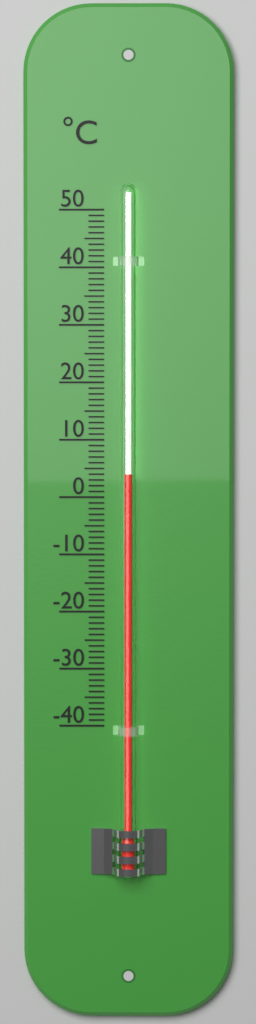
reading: 4 °C
